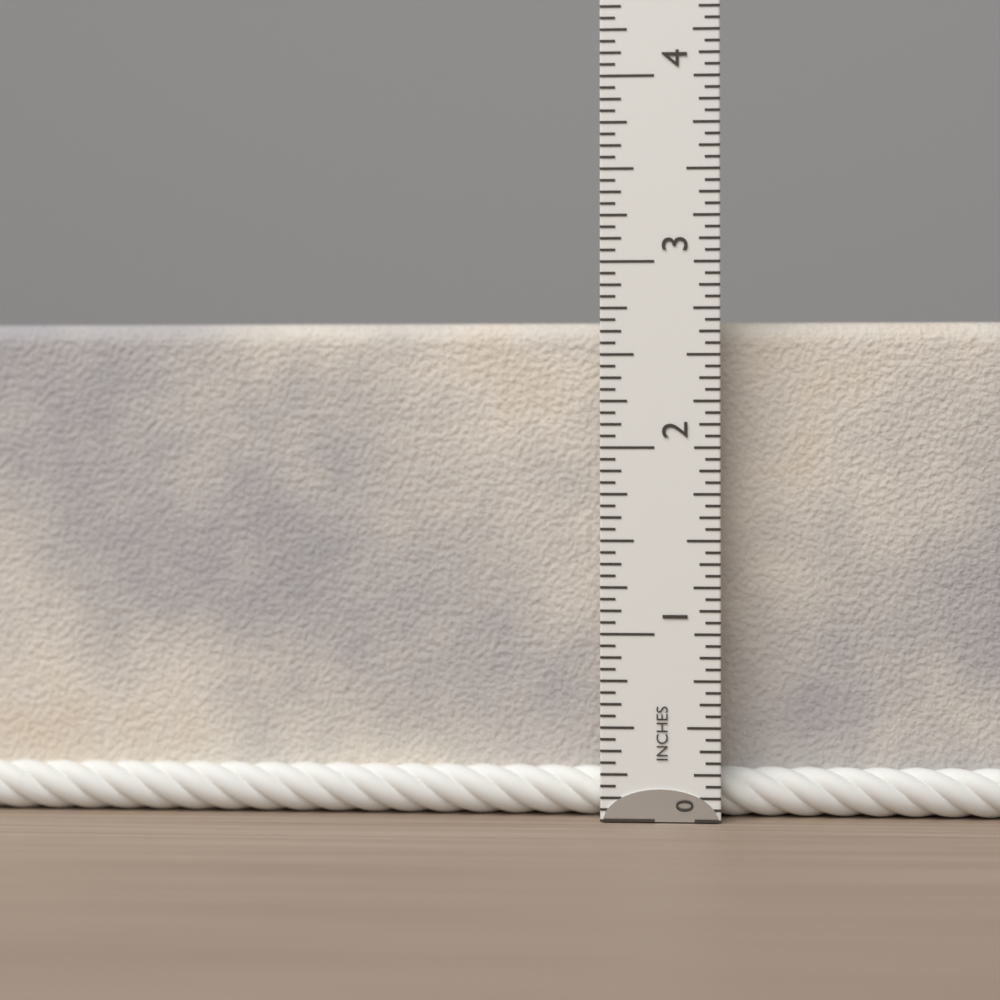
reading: 2.6875 in
